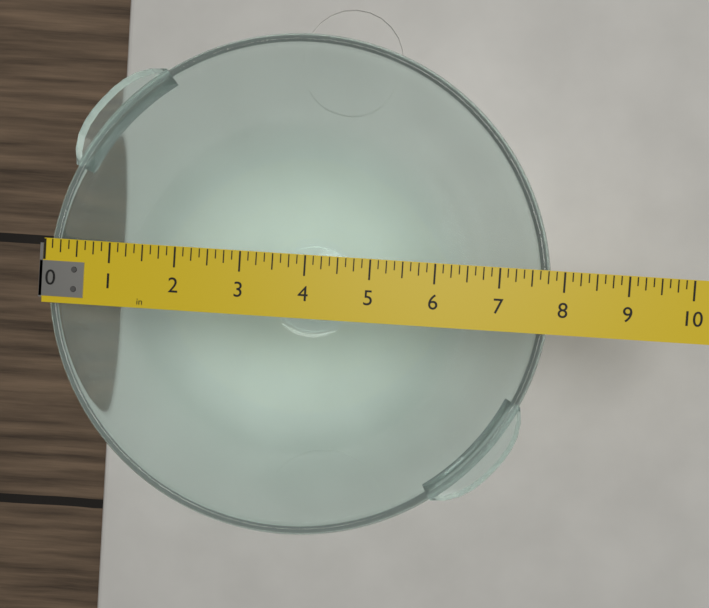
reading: 7.875 in
